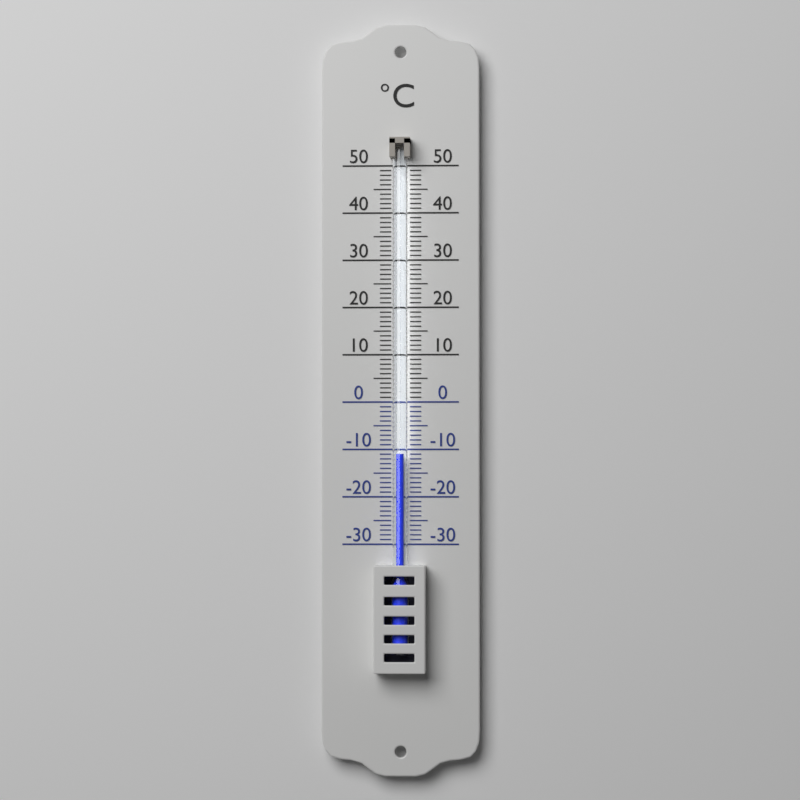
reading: -11 °C
